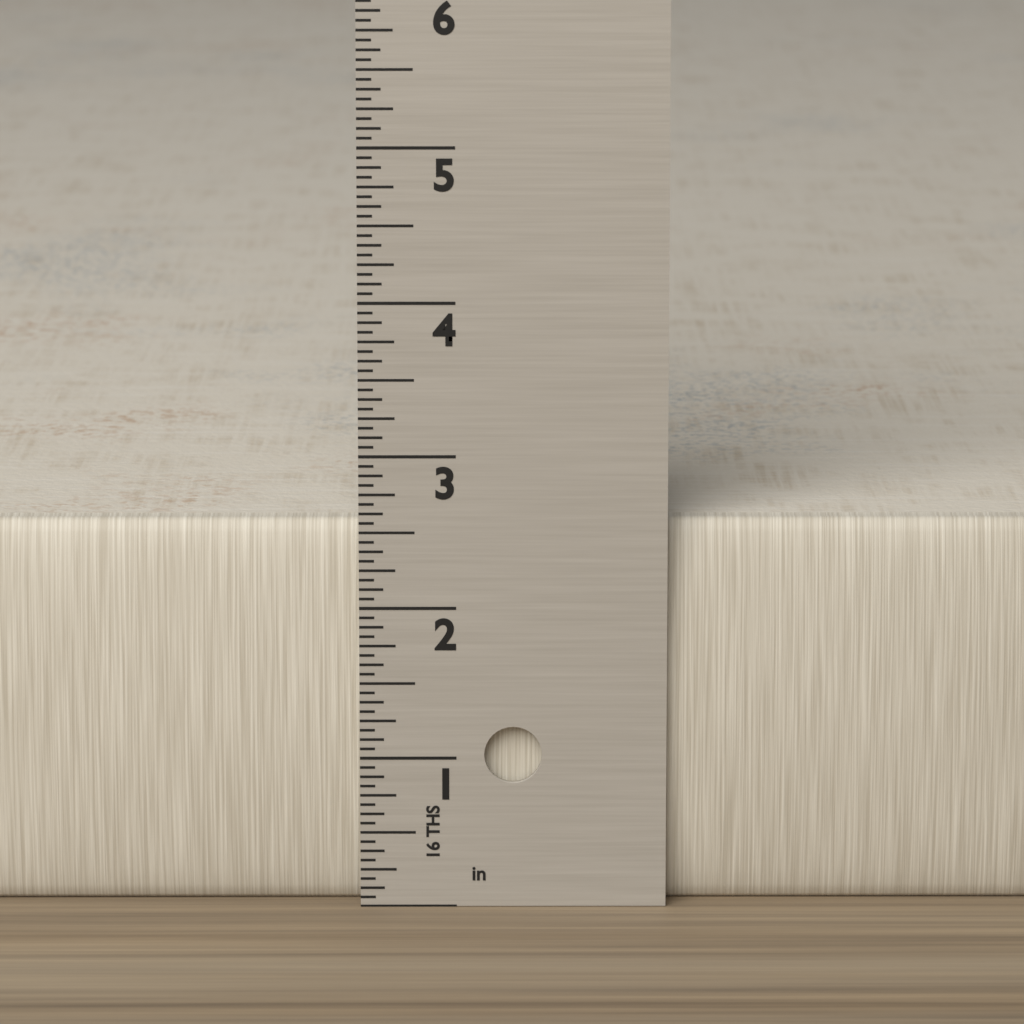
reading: 2.5625 in
